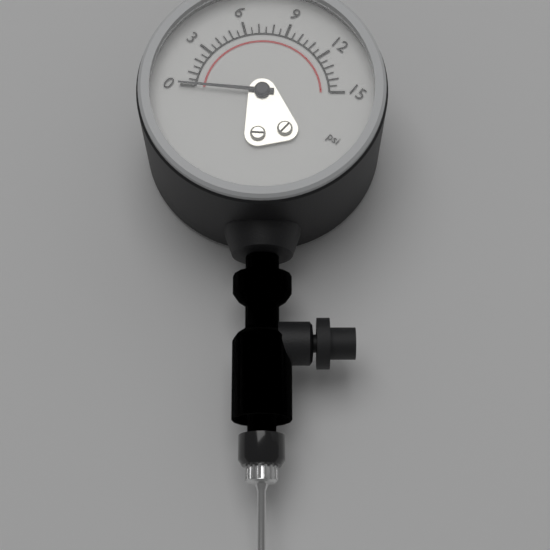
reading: 0.0 psi
